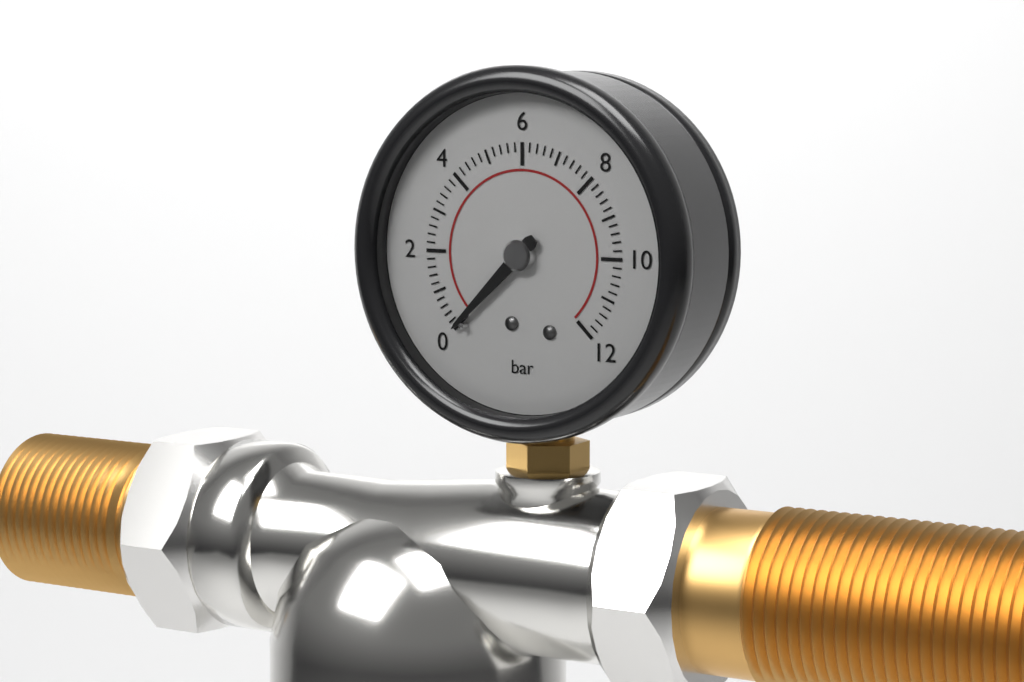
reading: 0.0 bar
